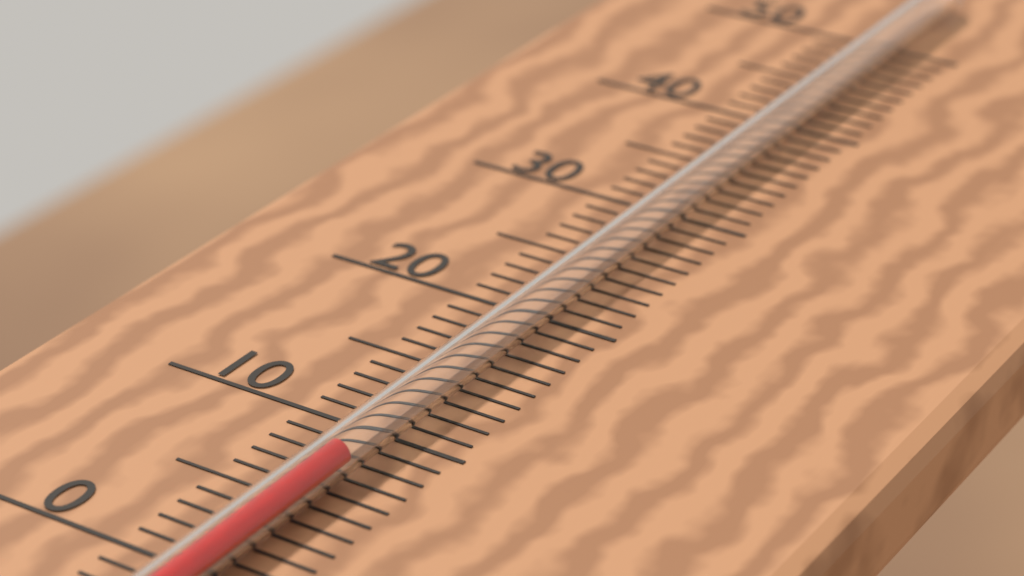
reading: 7 °C
